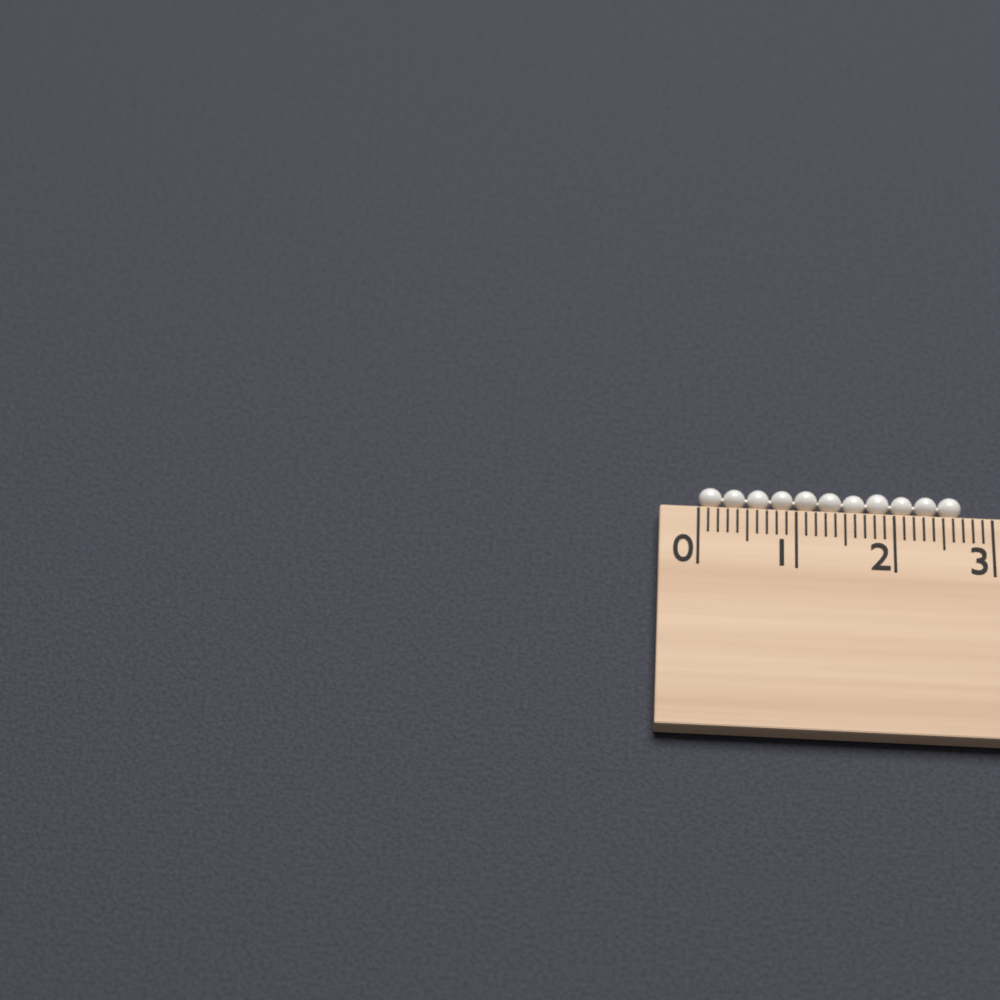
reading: 2.7 cm
